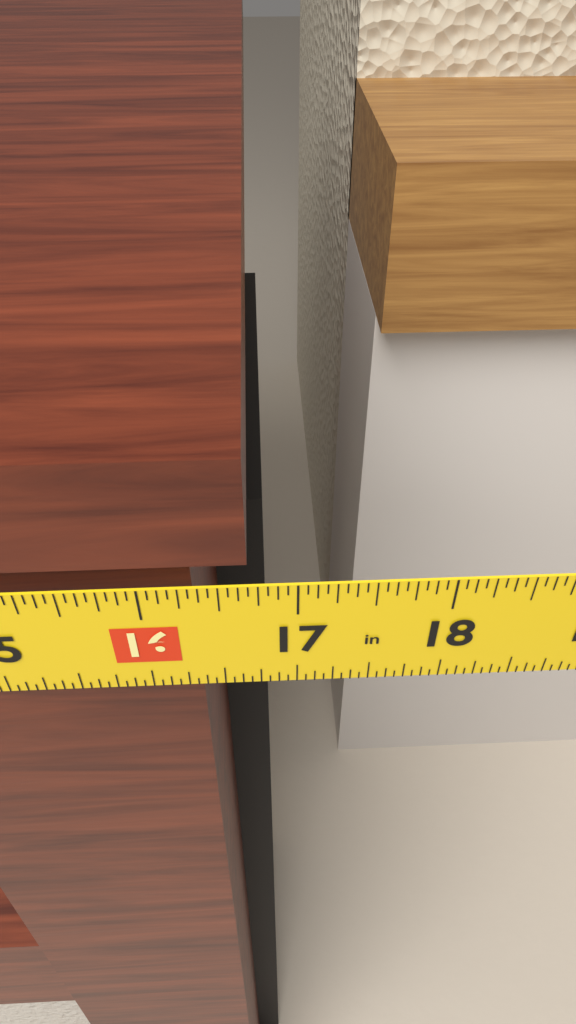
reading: 16.6875 in
